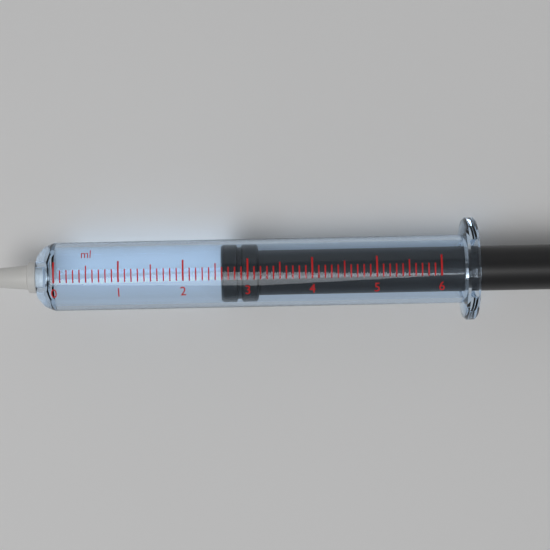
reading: 2.6 ml
